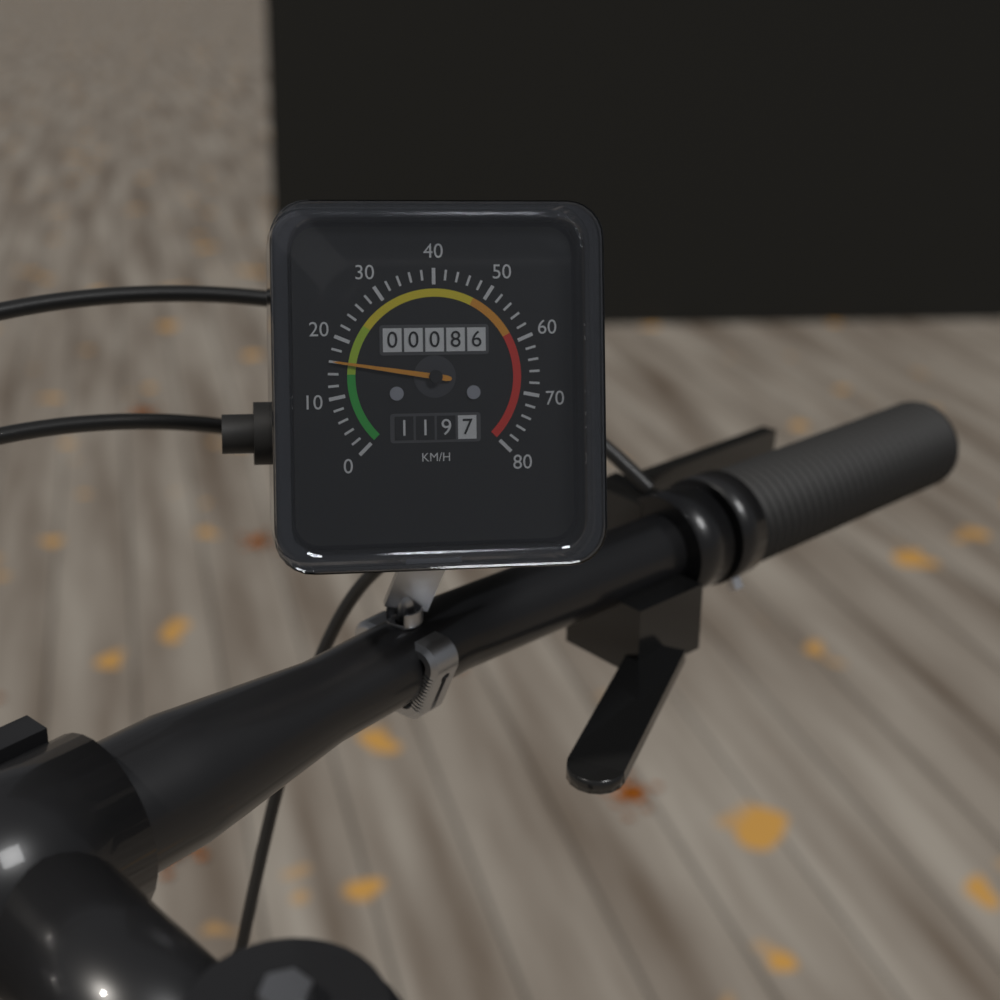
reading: 16 km/h
